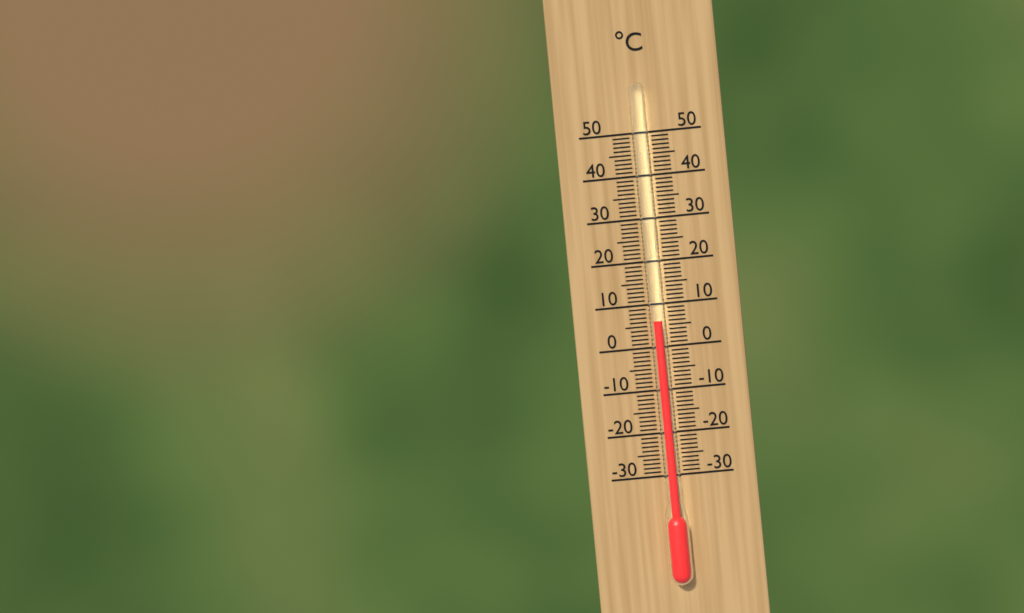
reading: 6 °C
